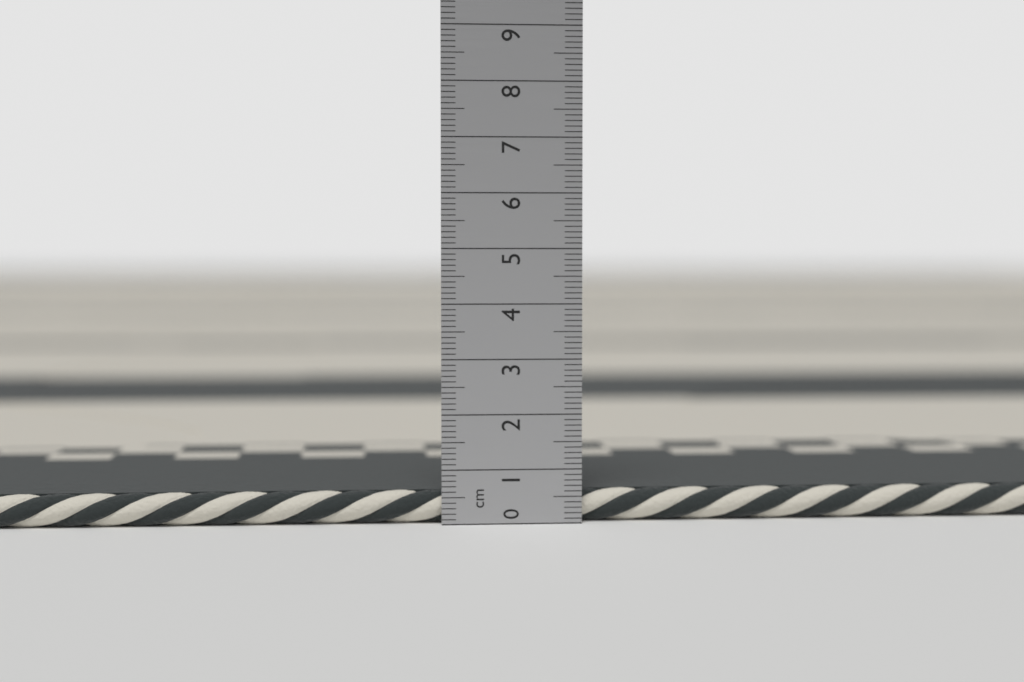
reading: 0.6 cm
